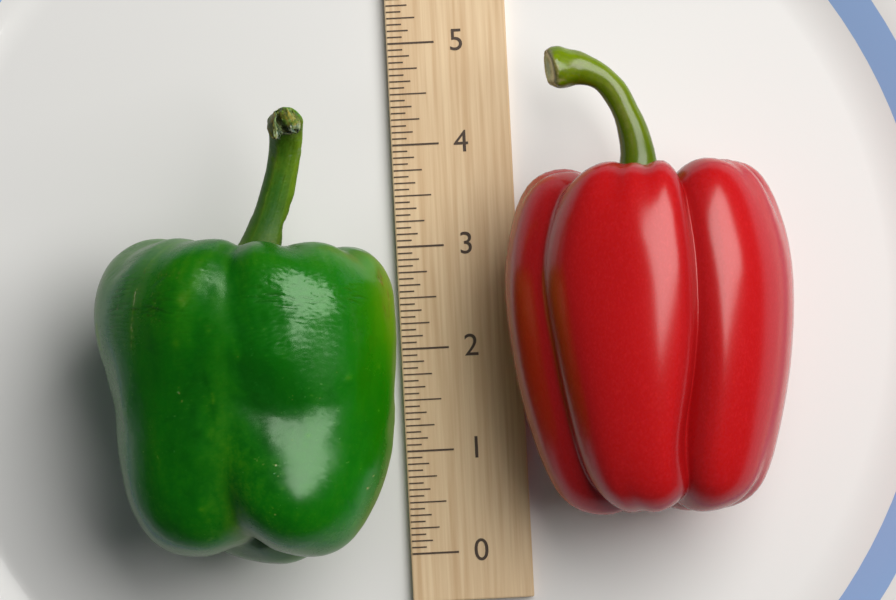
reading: 4.2500 (no unit)
